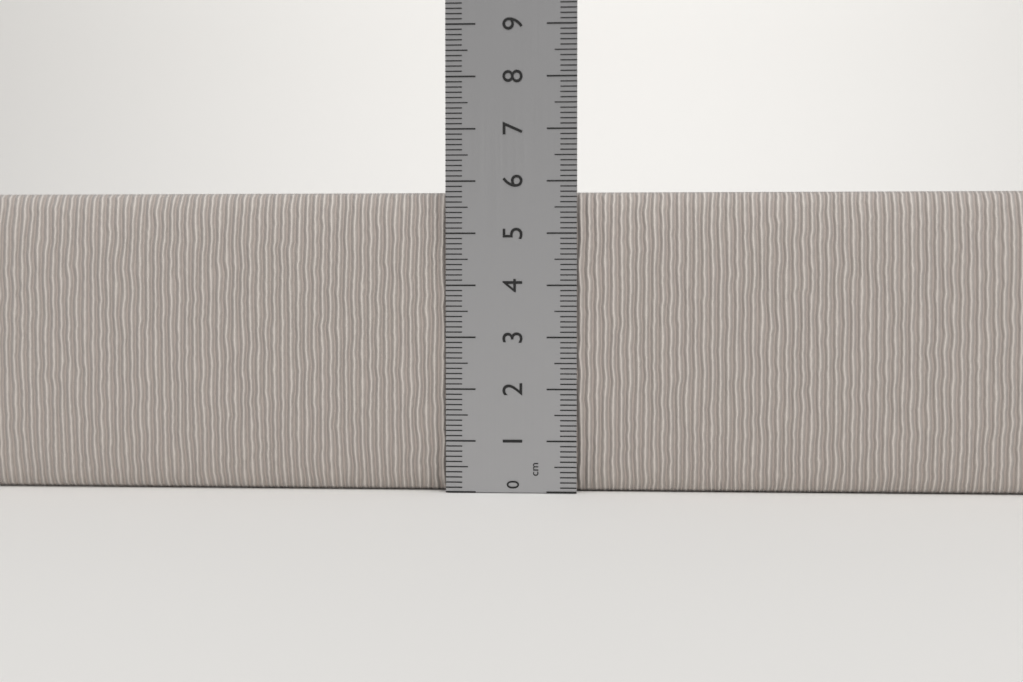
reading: 5.8 cm
